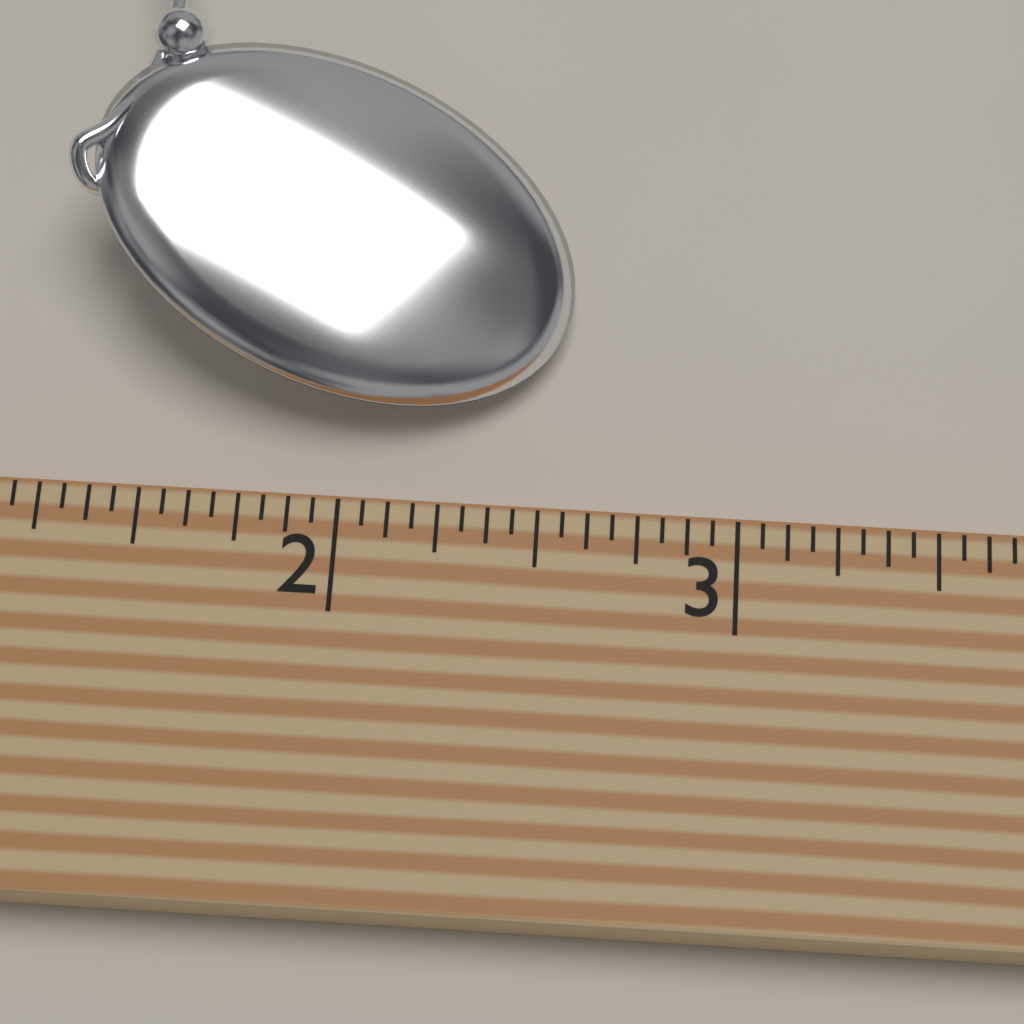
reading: 2.5625 (no unit)
